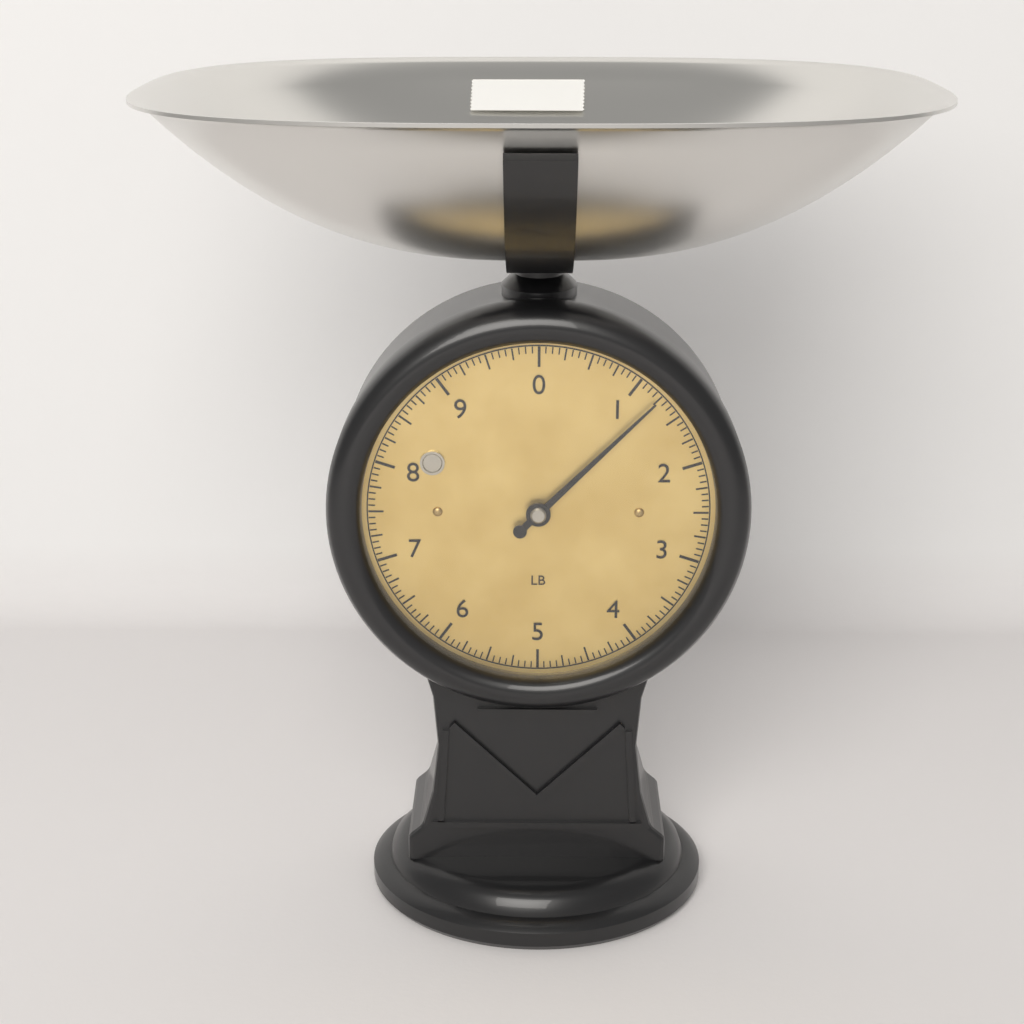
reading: 1.2500 lb
